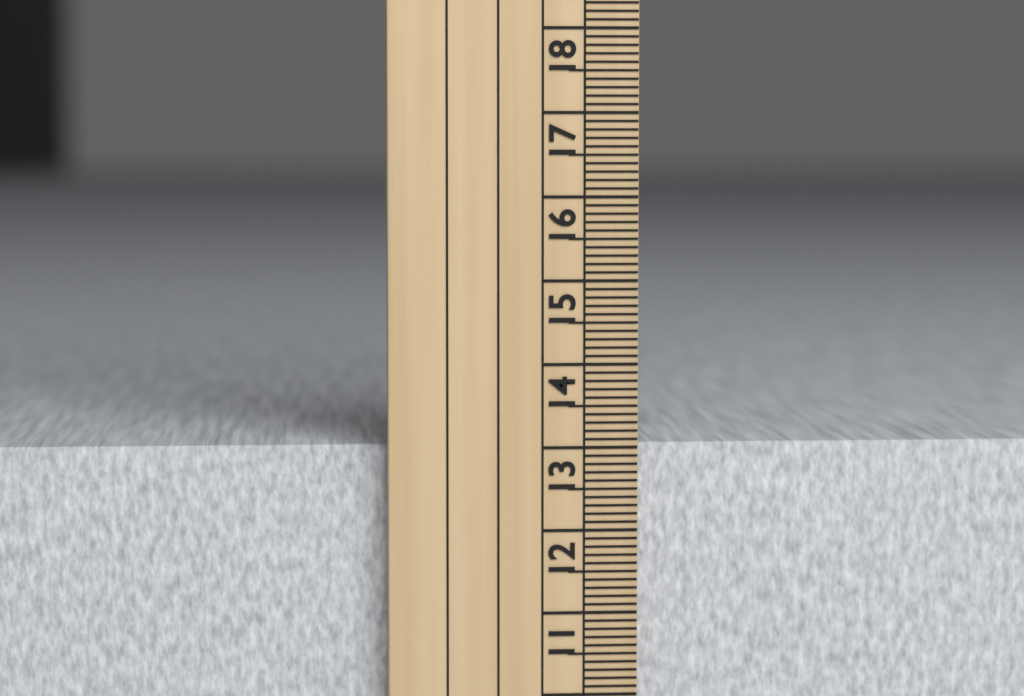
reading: 13.0 cm
